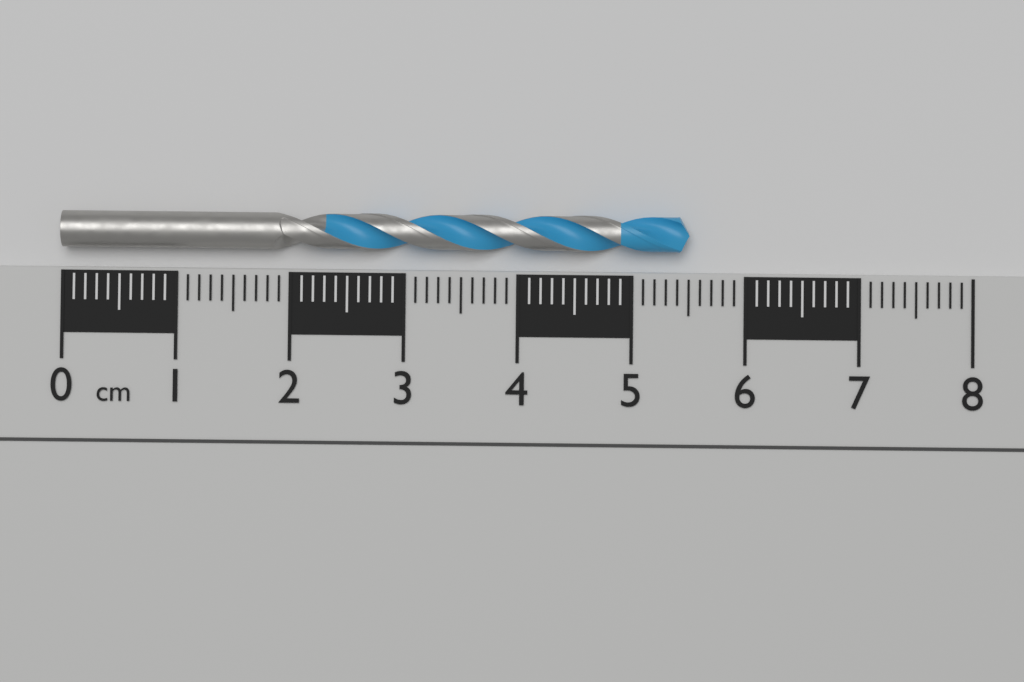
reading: 5.5 cm
